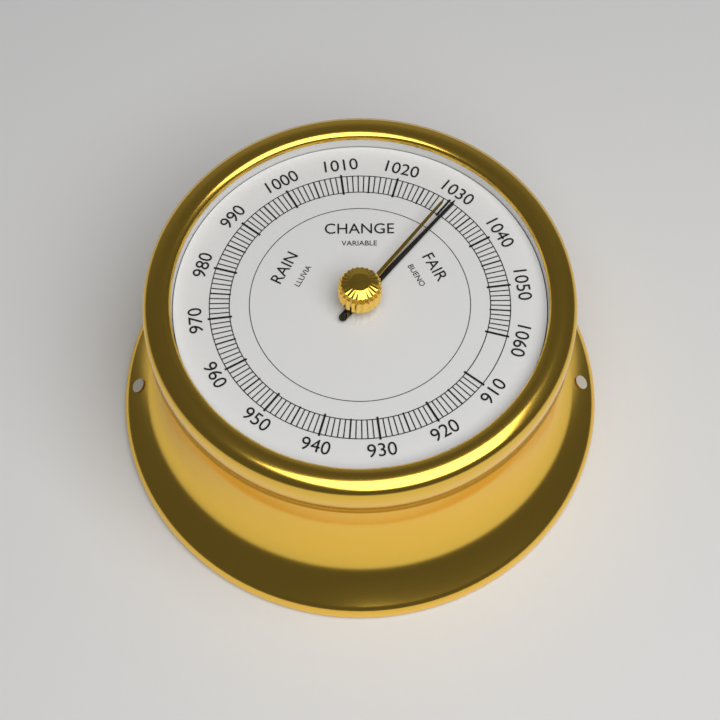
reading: 1031 (no unit)
